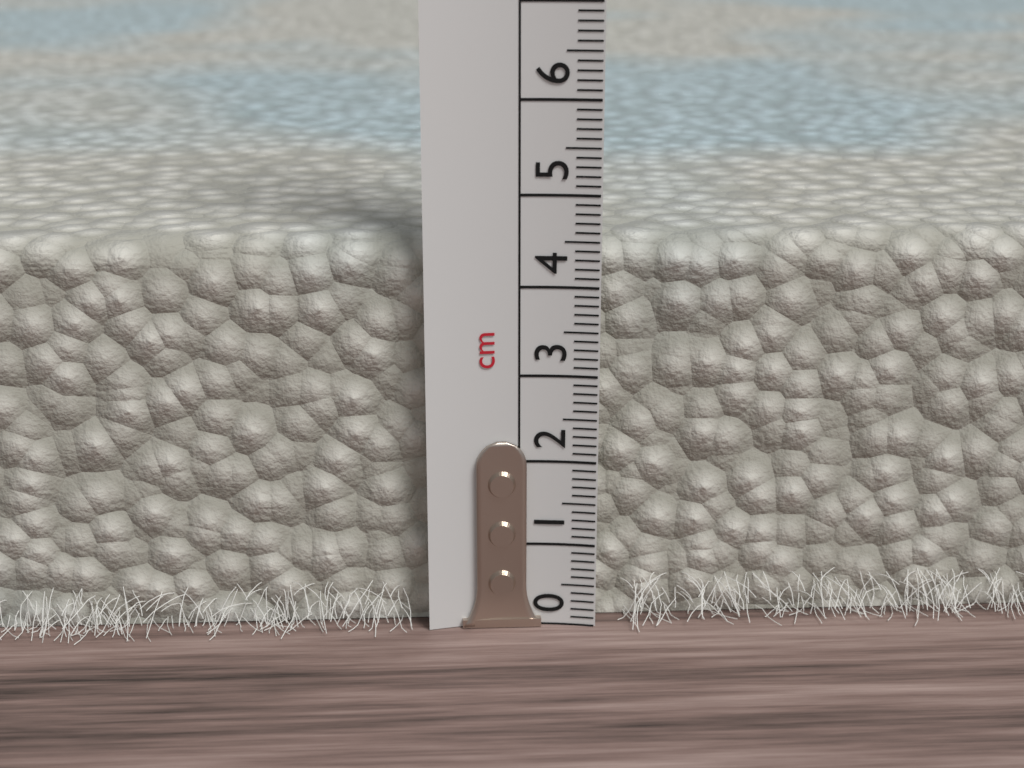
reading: 4.5 cm
